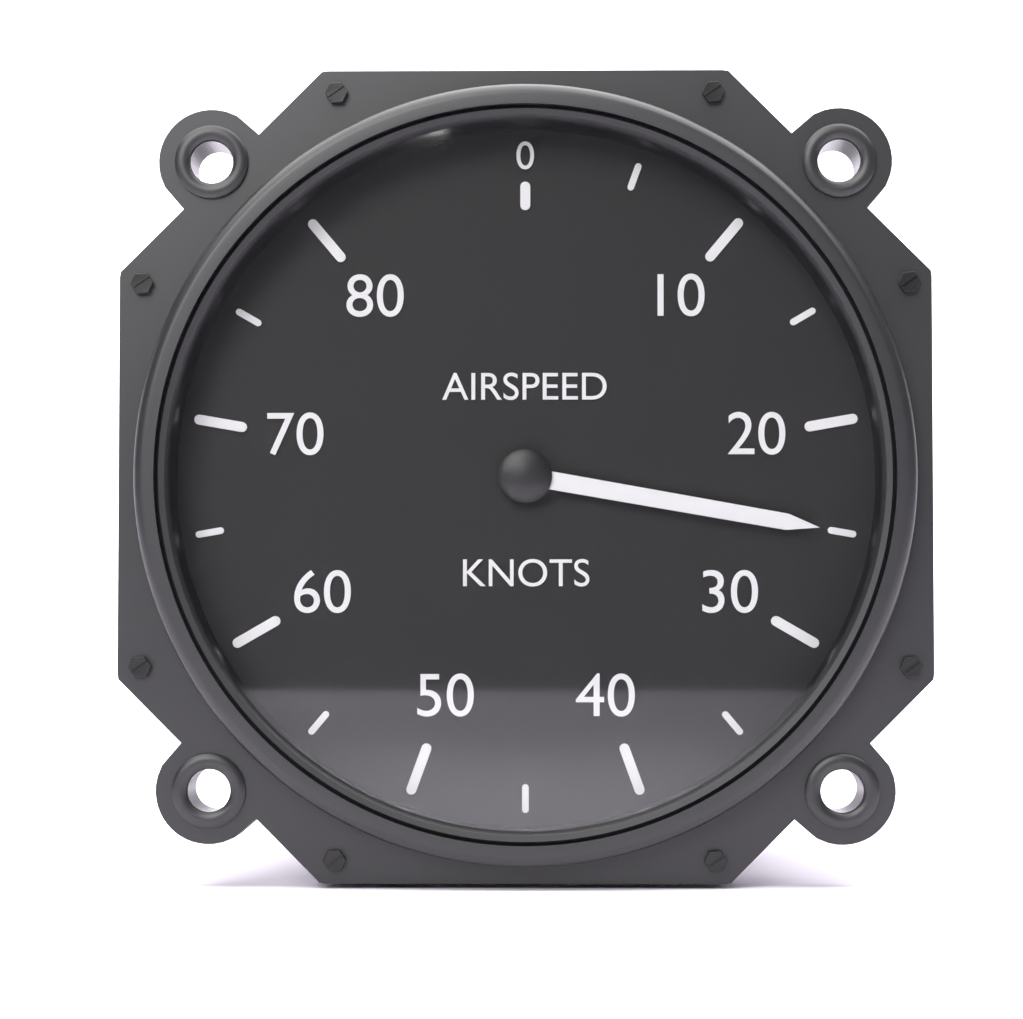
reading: 25 knots
